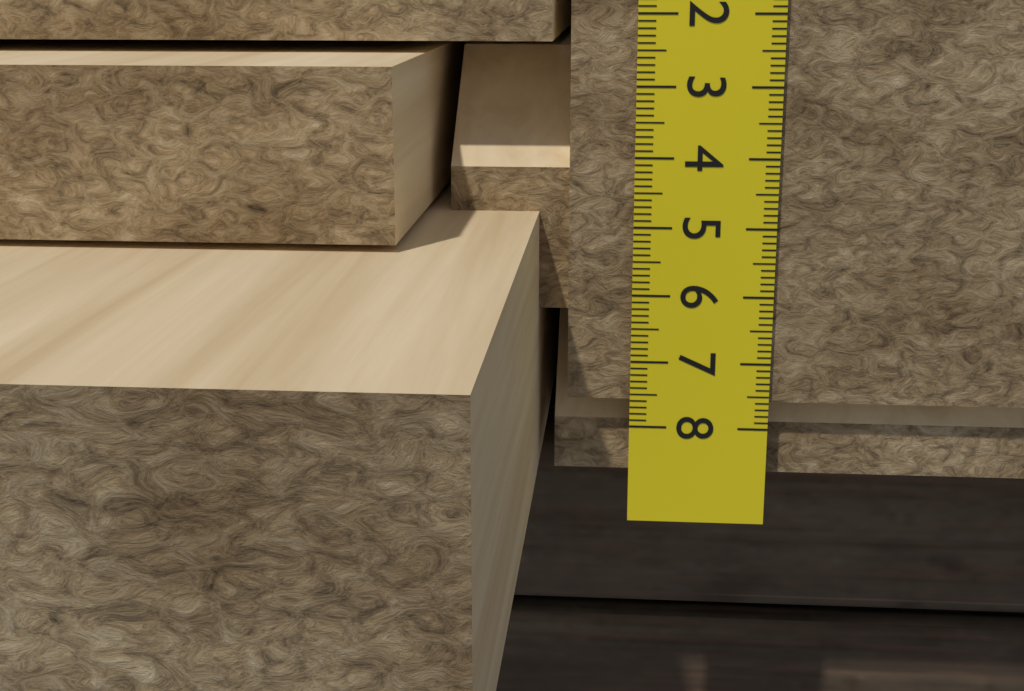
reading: 7.6 cm
